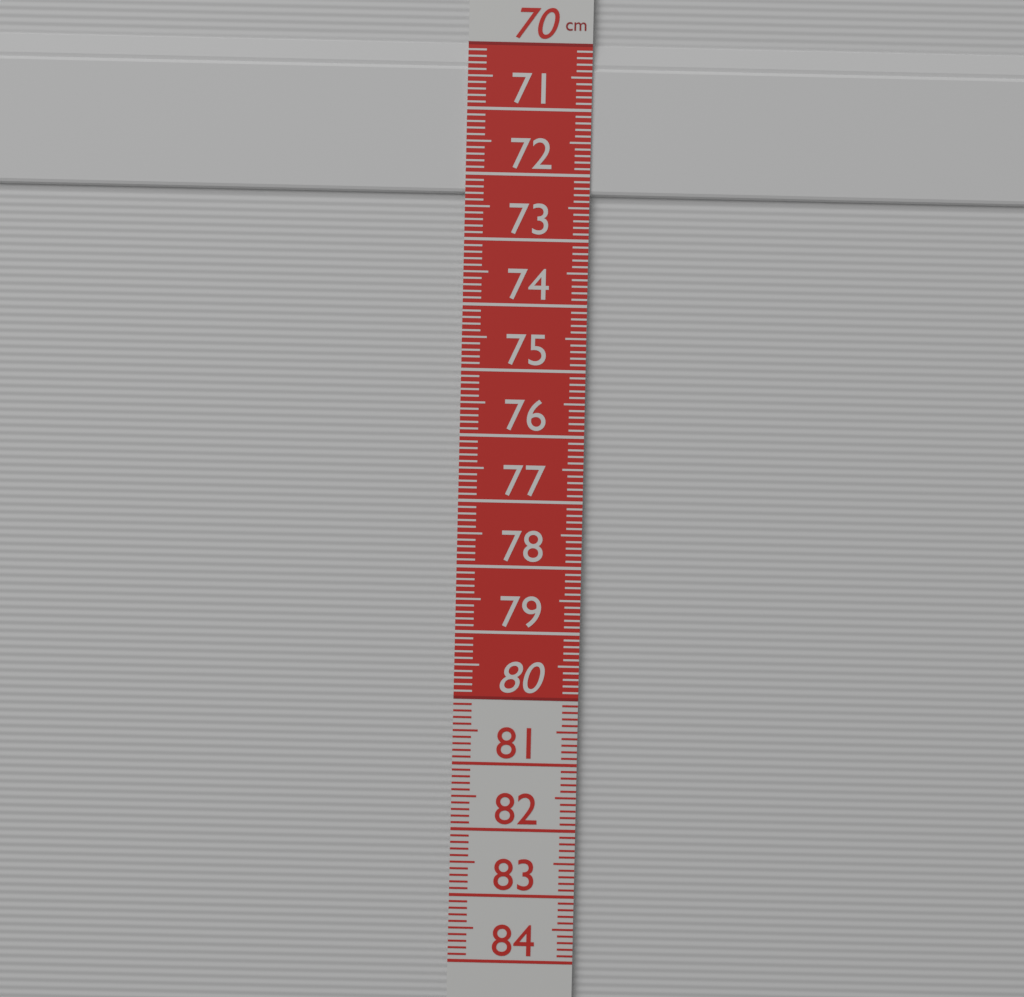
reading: 72.3 cm
